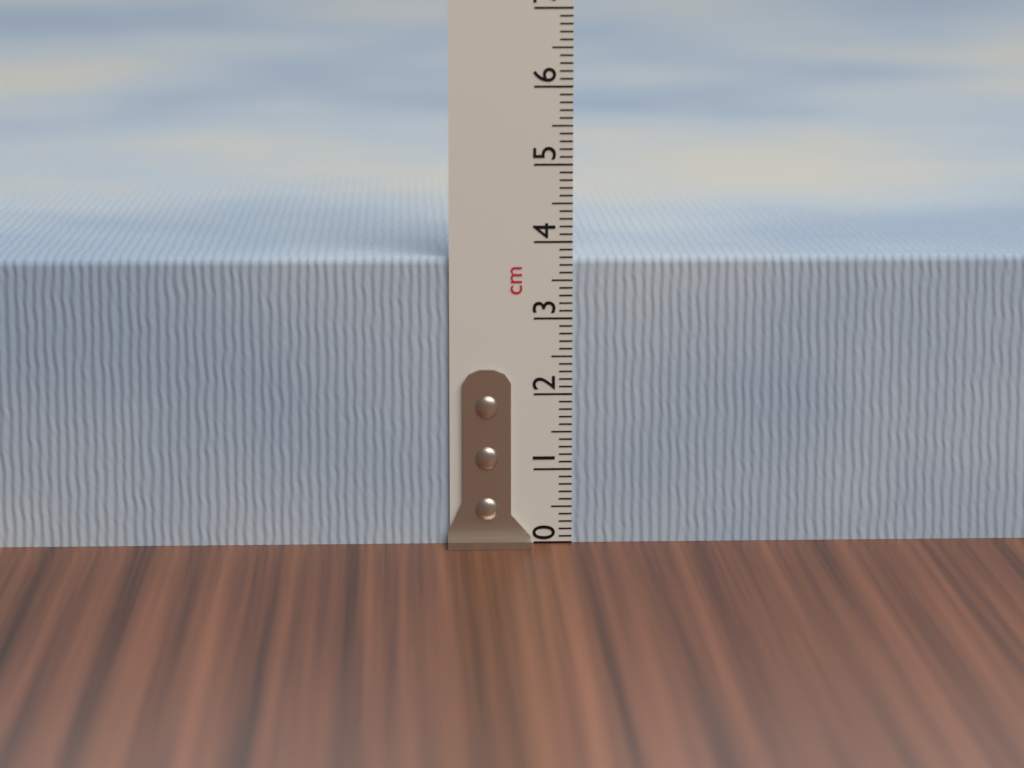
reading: 3.8 cm
